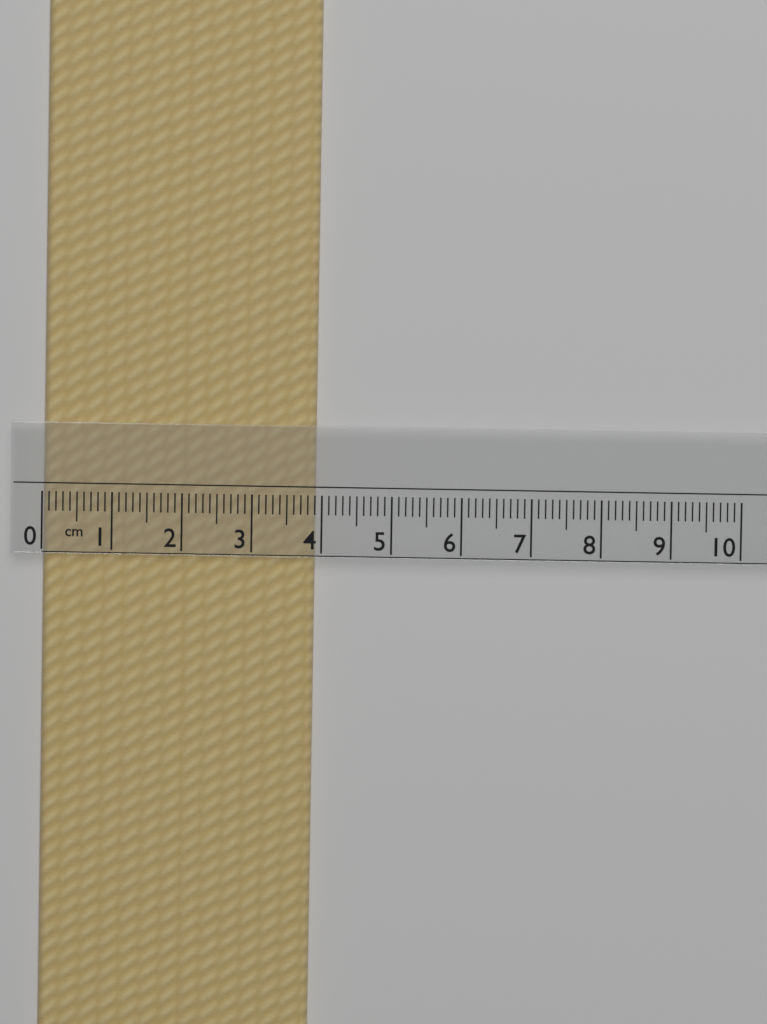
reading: 3.9 cm
